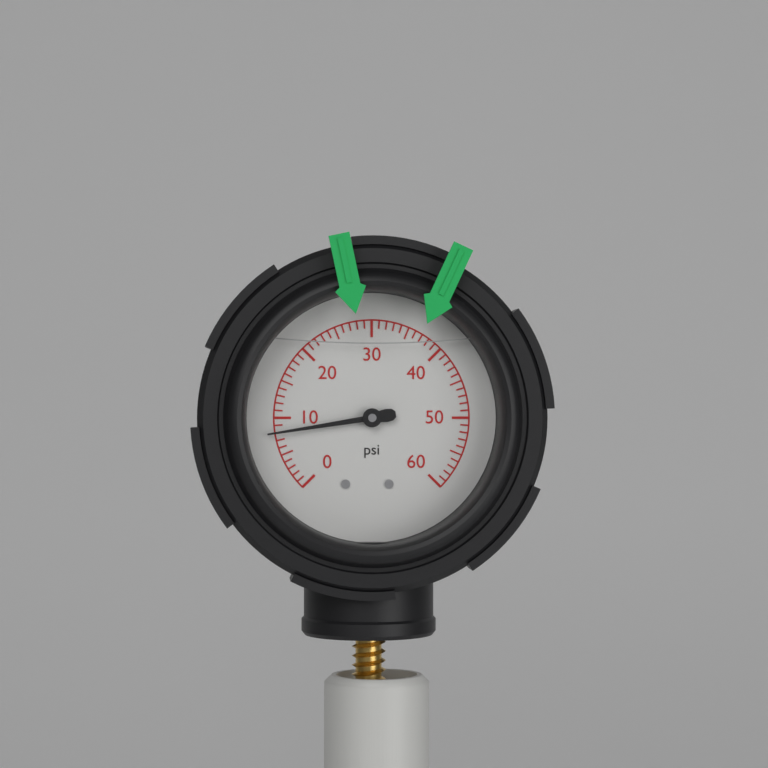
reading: 8 psi
